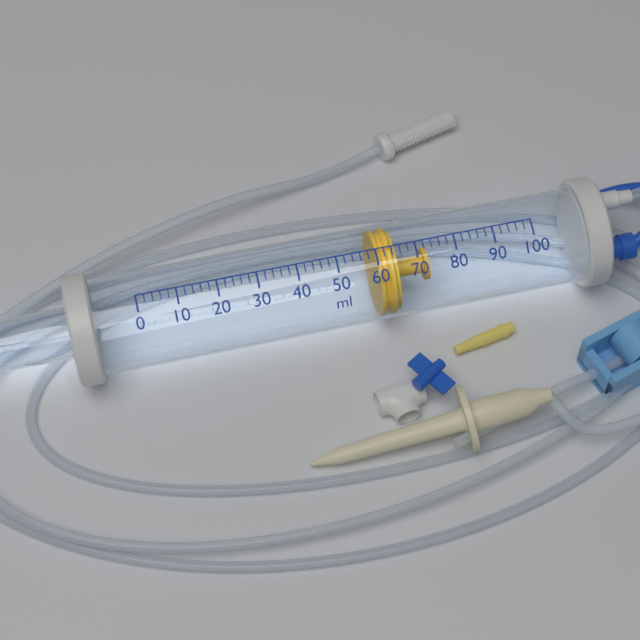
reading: 60 ml
